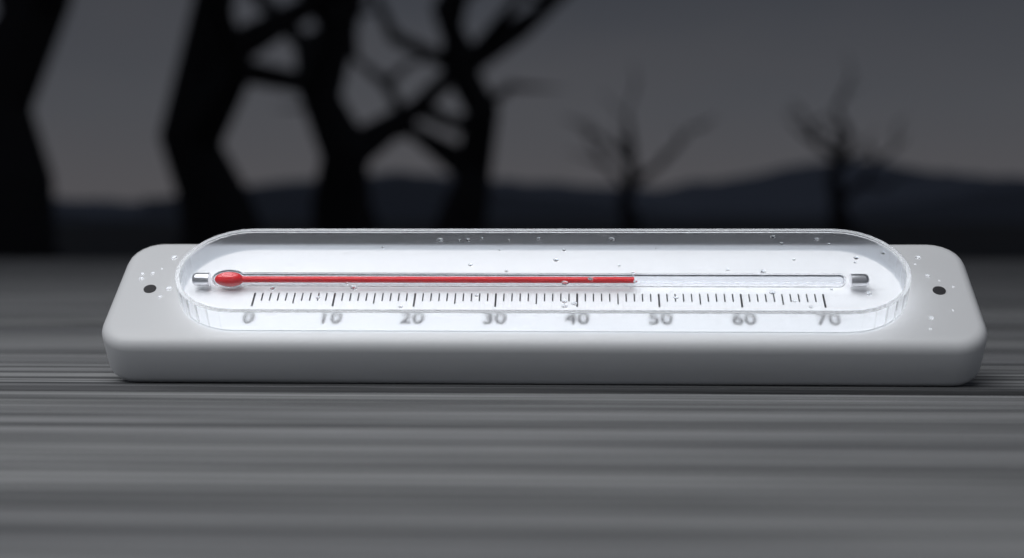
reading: 47 (no unit)
